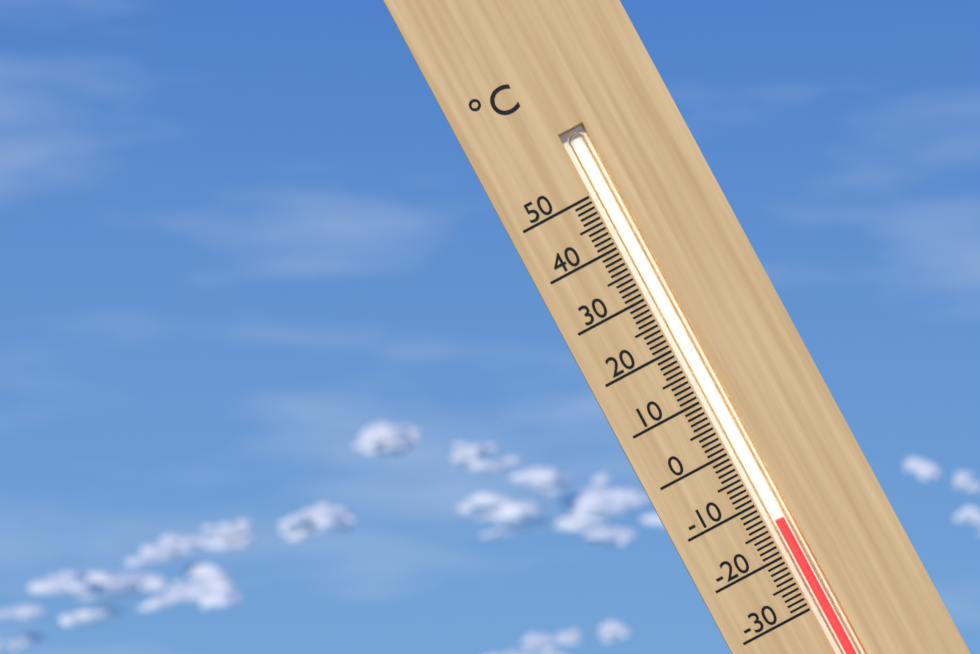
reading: -14 °C
